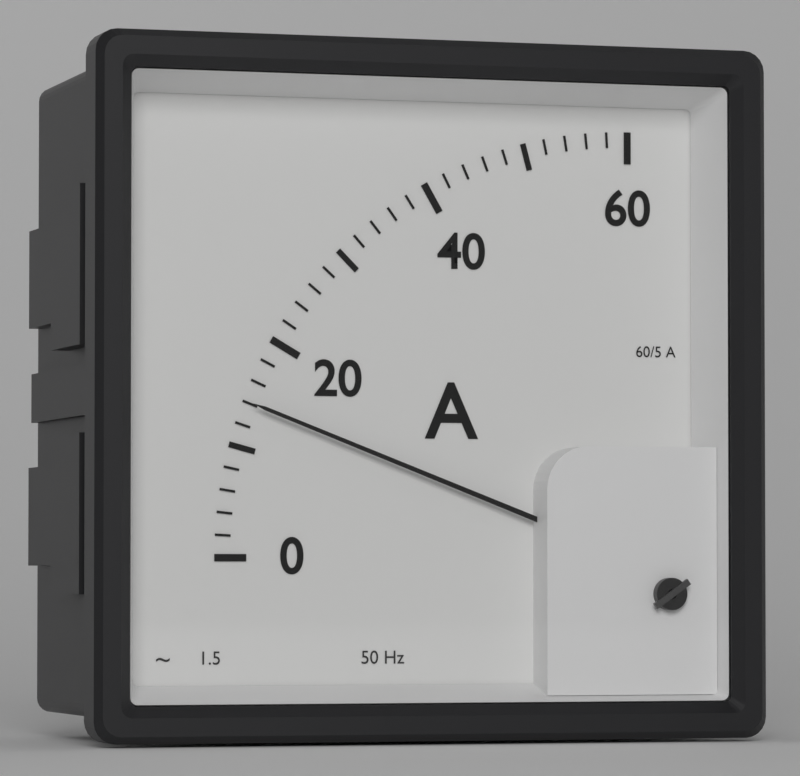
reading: 14 A
